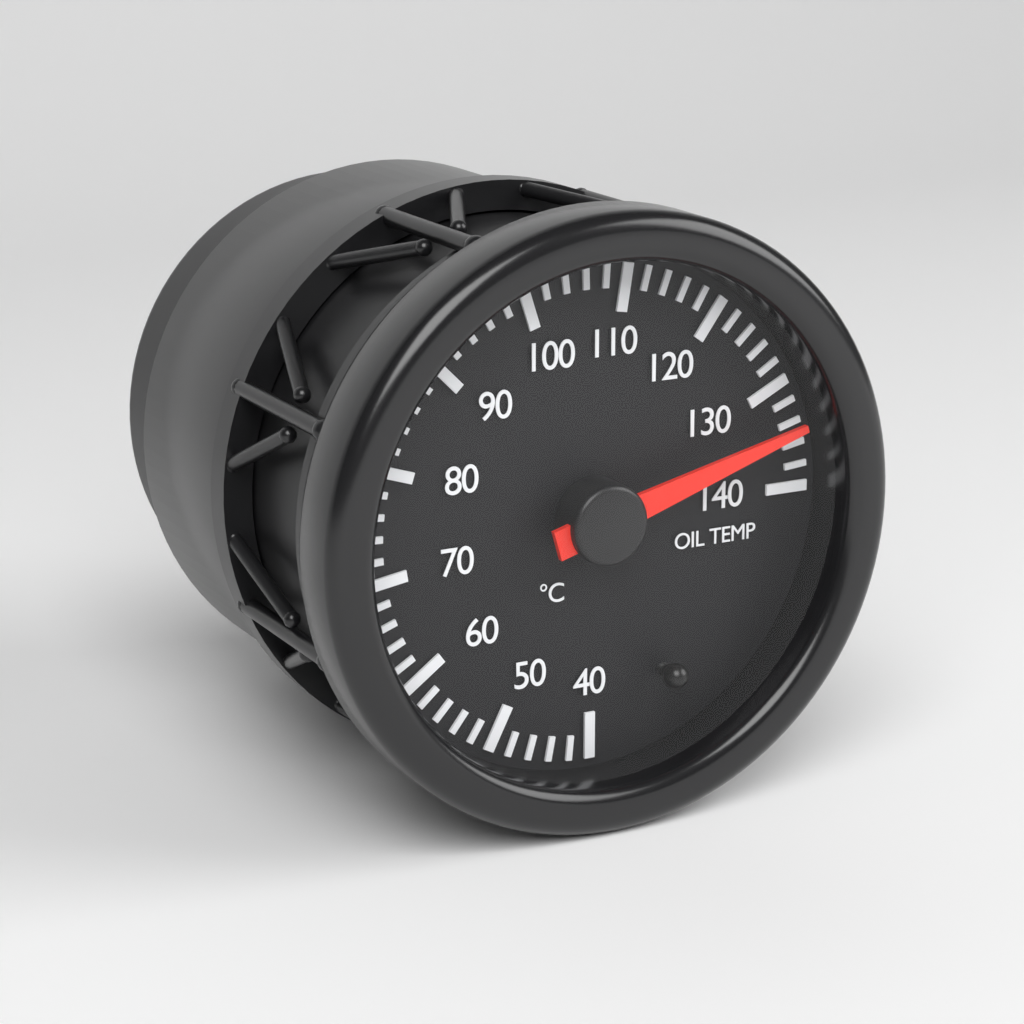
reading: 134 °C
